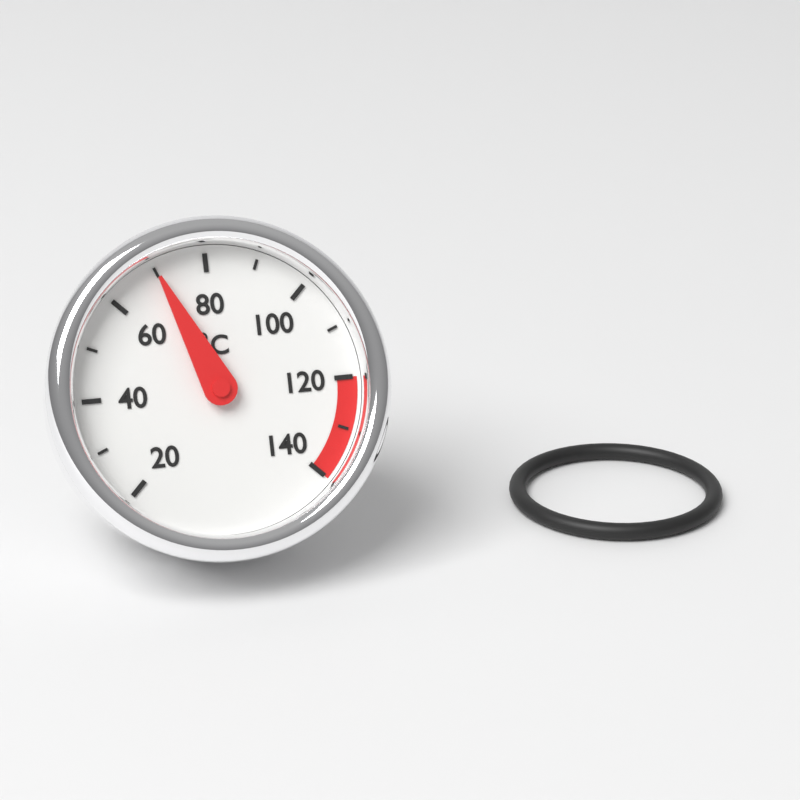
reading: 70 °C
